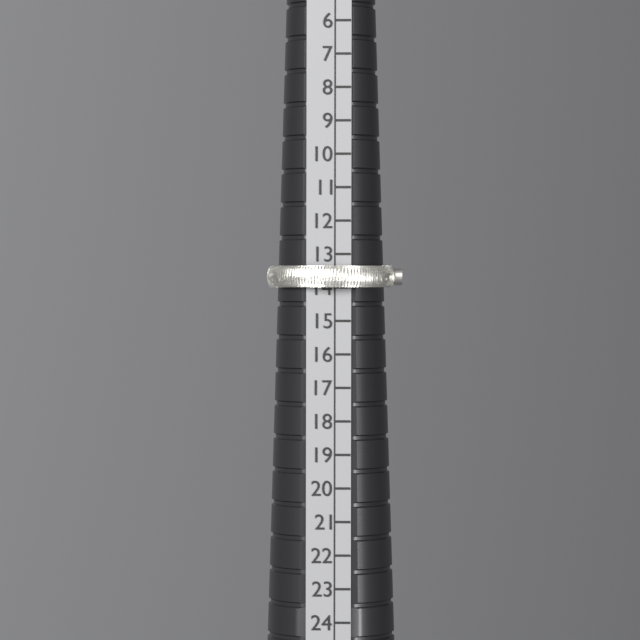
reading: 14 (no unit)
